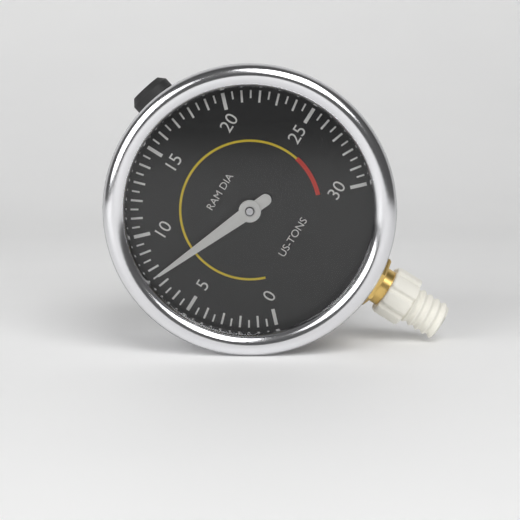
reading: 7.5 US-TONS
